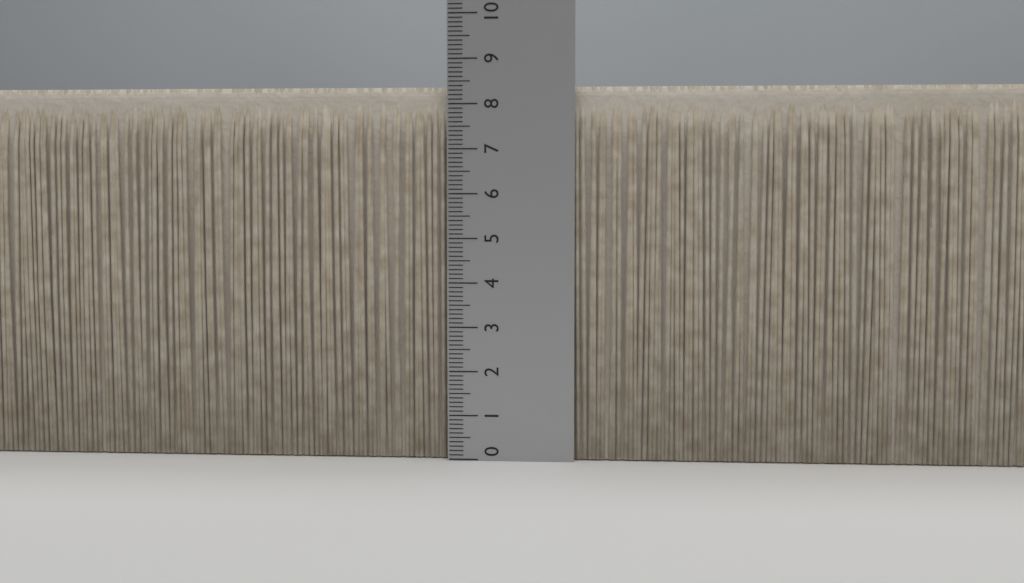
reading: 8.4 (no unit)
